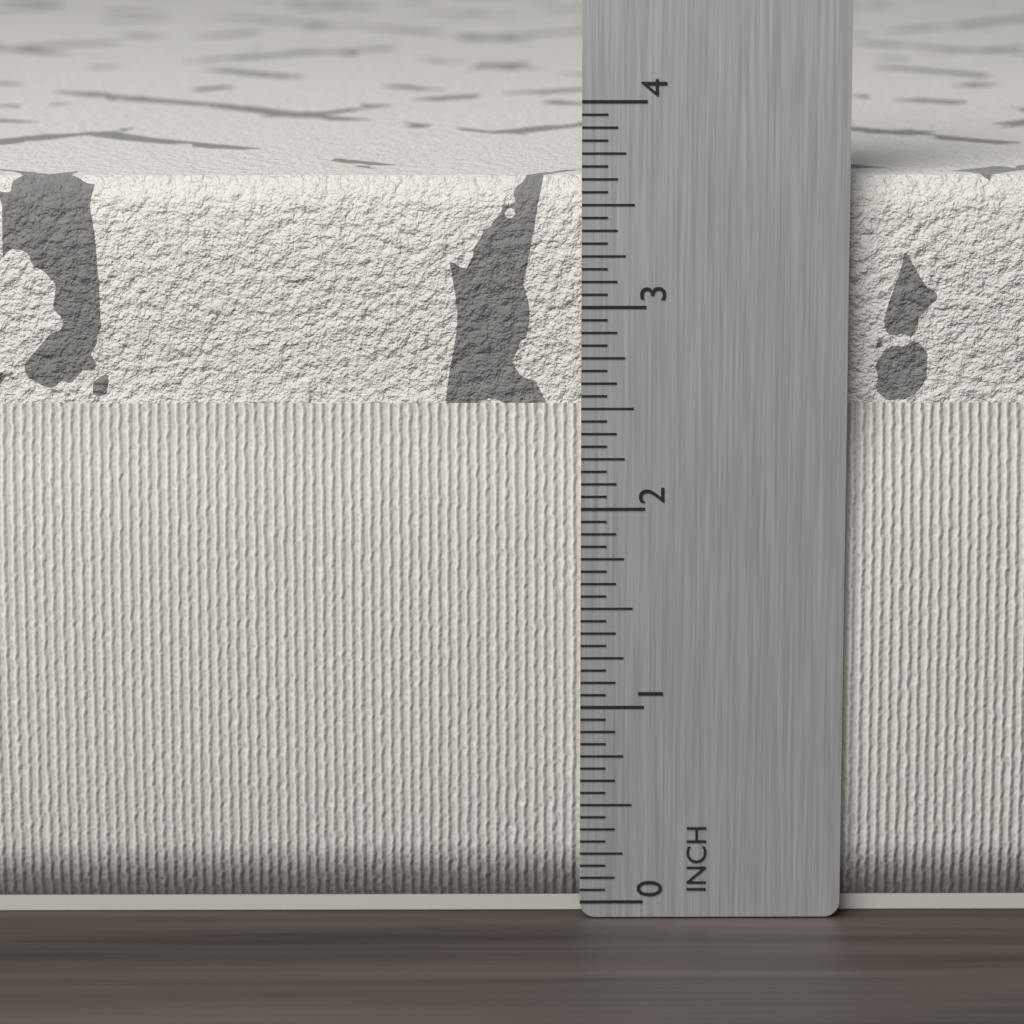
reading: 3.6250 in
